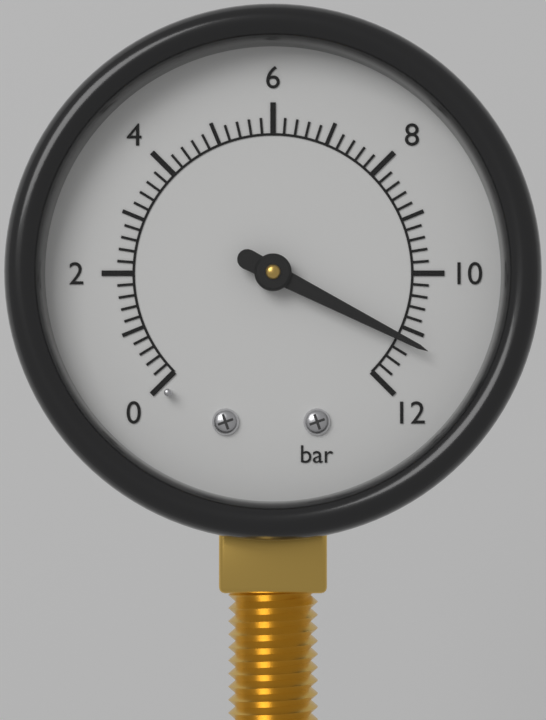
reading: 11.2 bar
